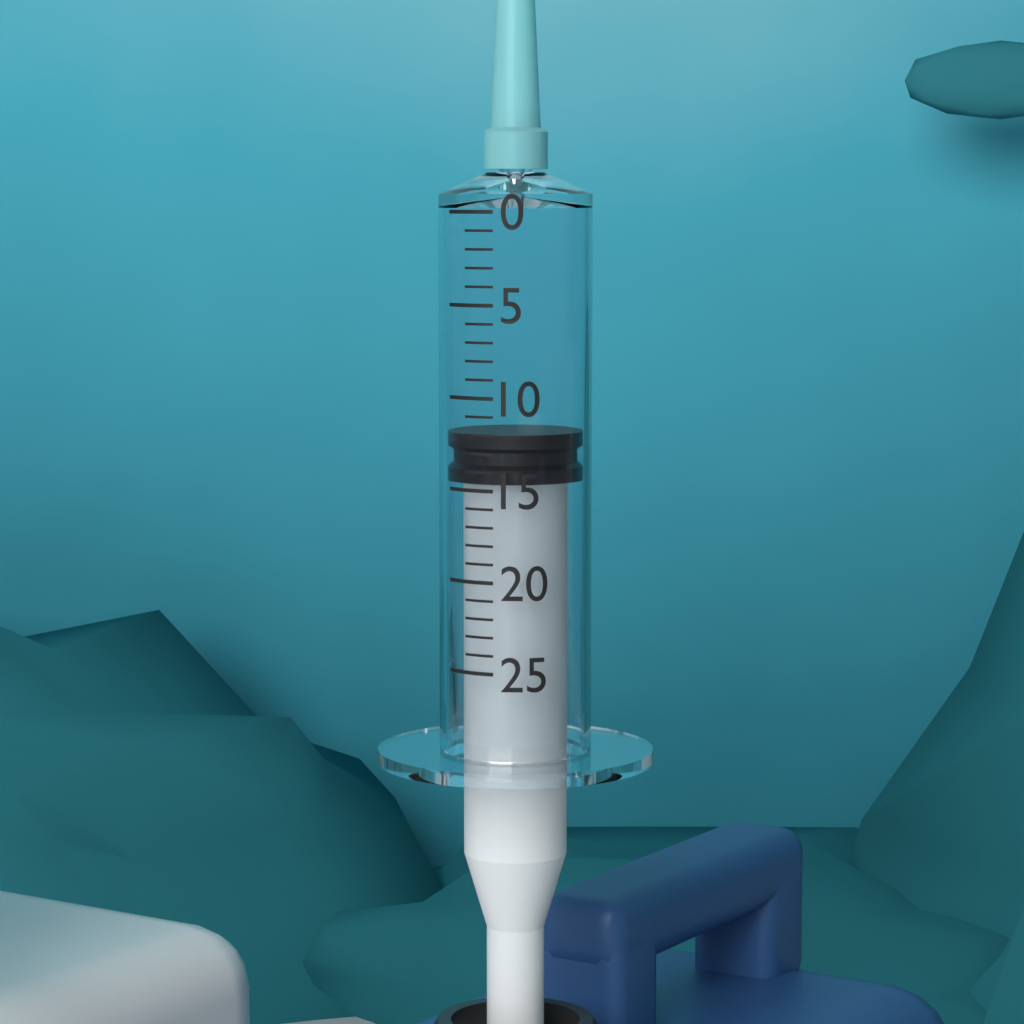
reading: 12 (no unit)
